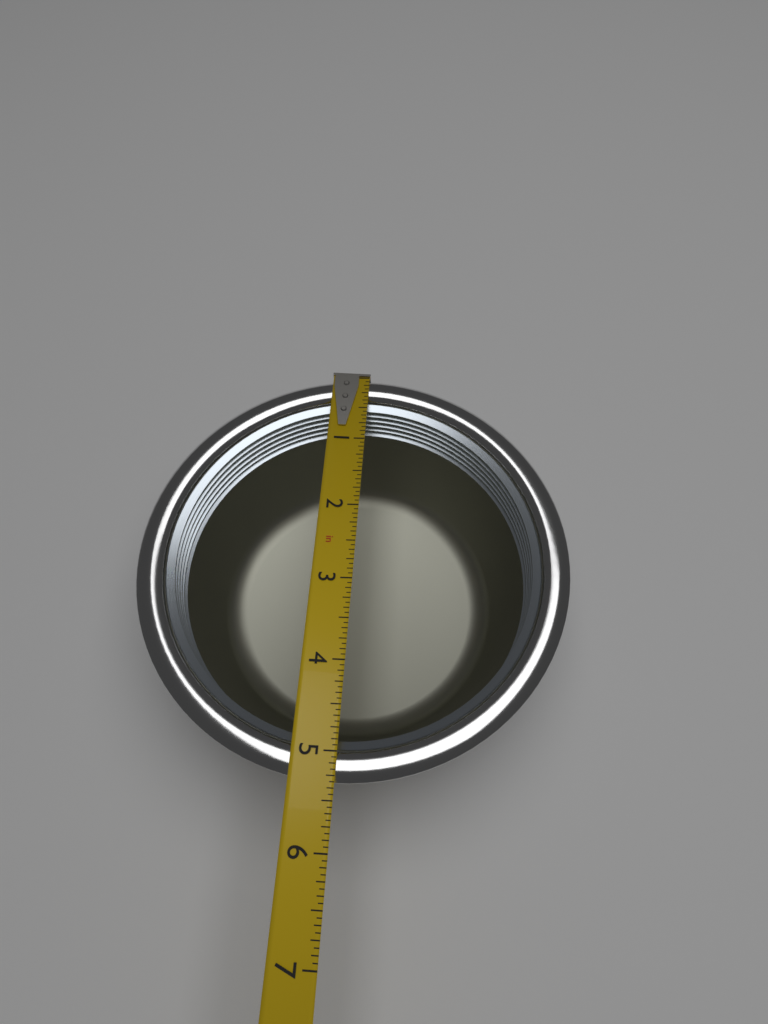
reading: 5.3125 in
